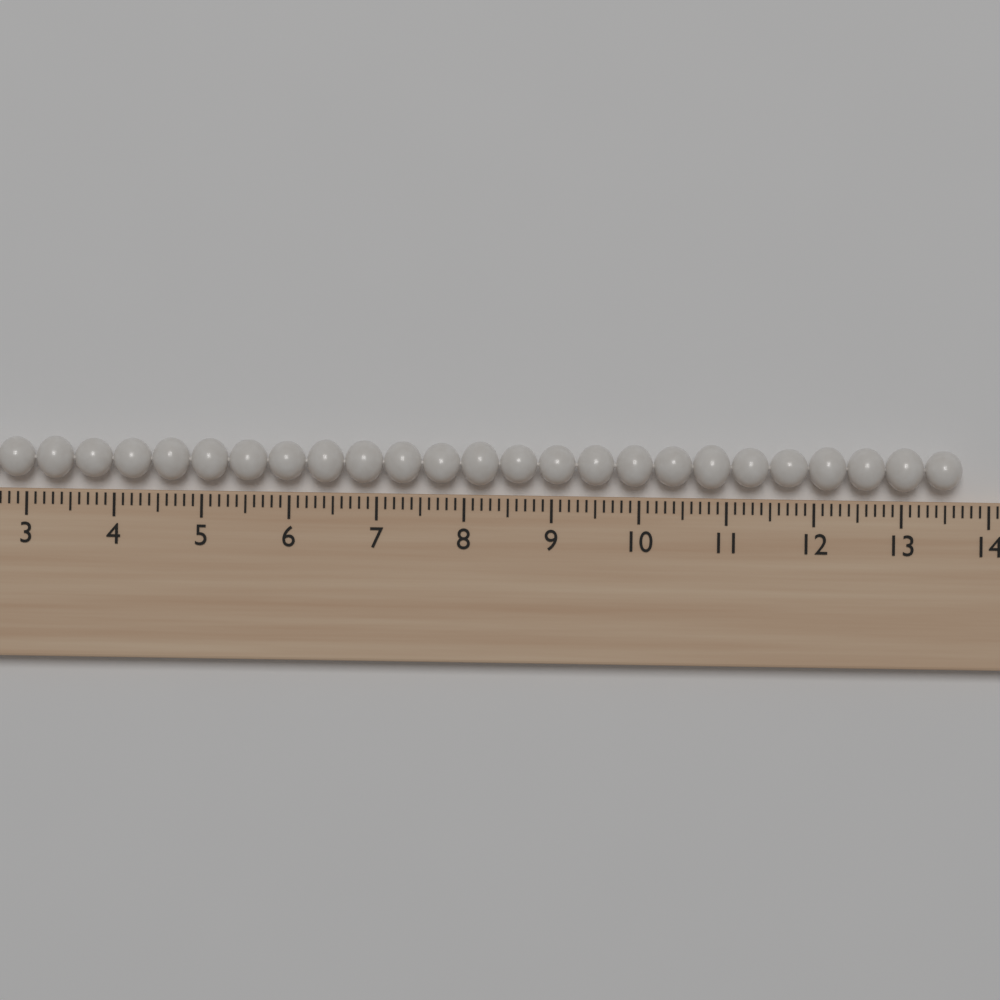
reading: 13.7 cm
